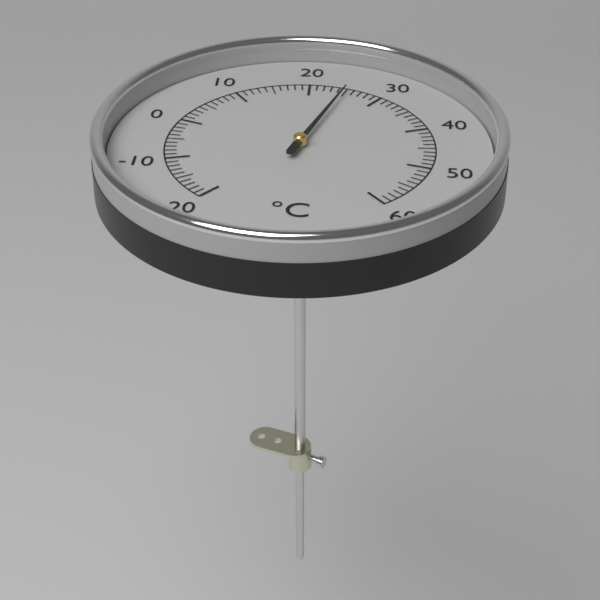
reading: 25 °C
